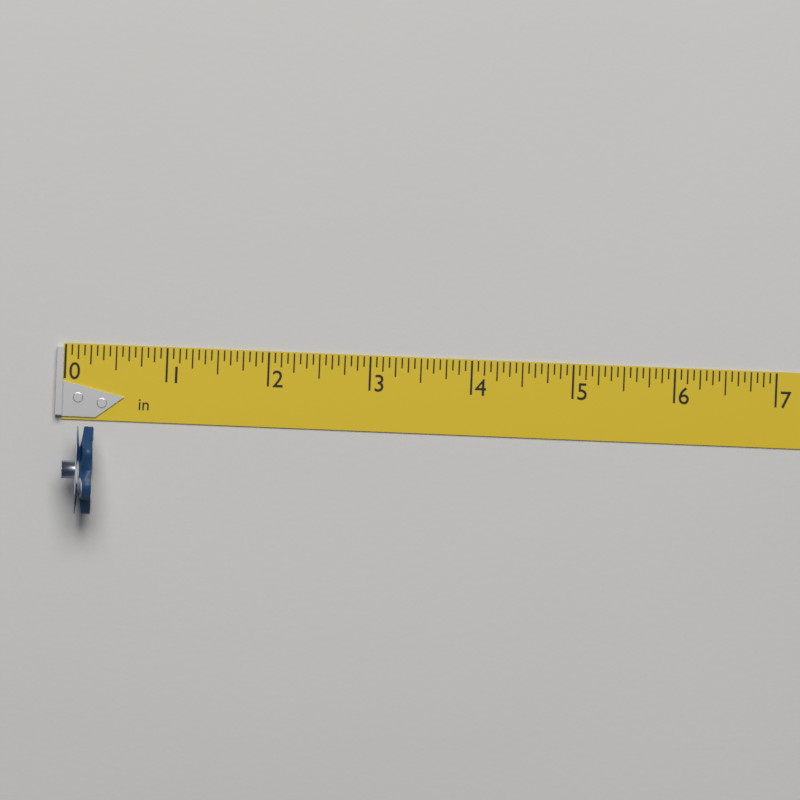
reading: 0.3125 in
